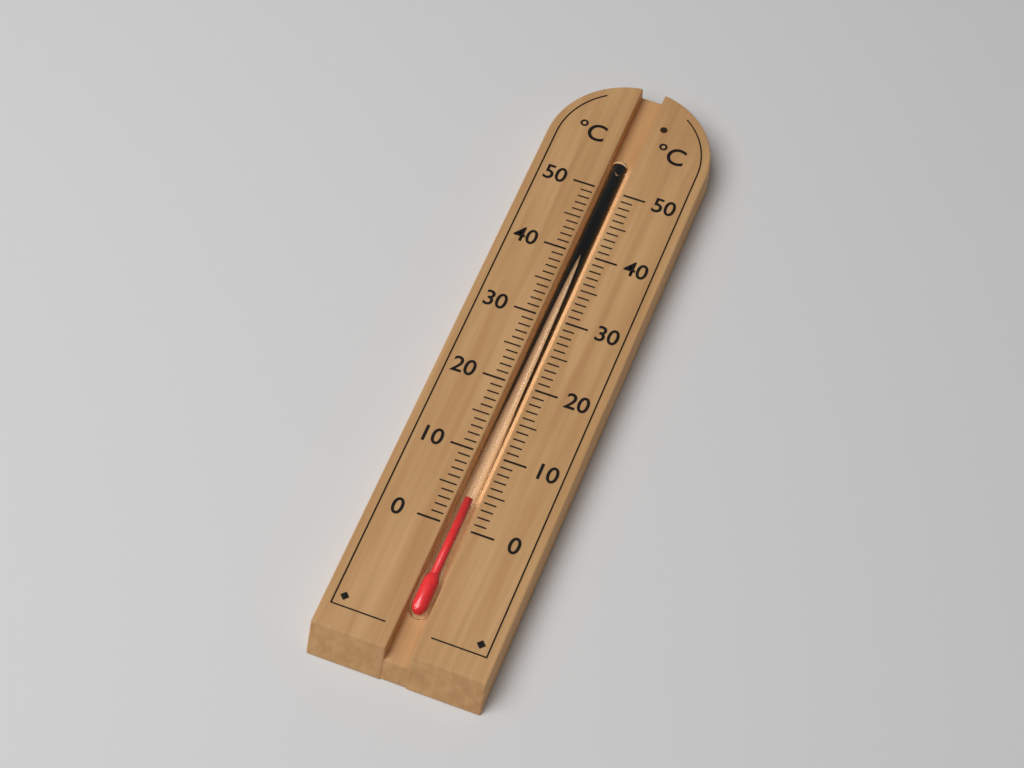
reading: 4 °C
